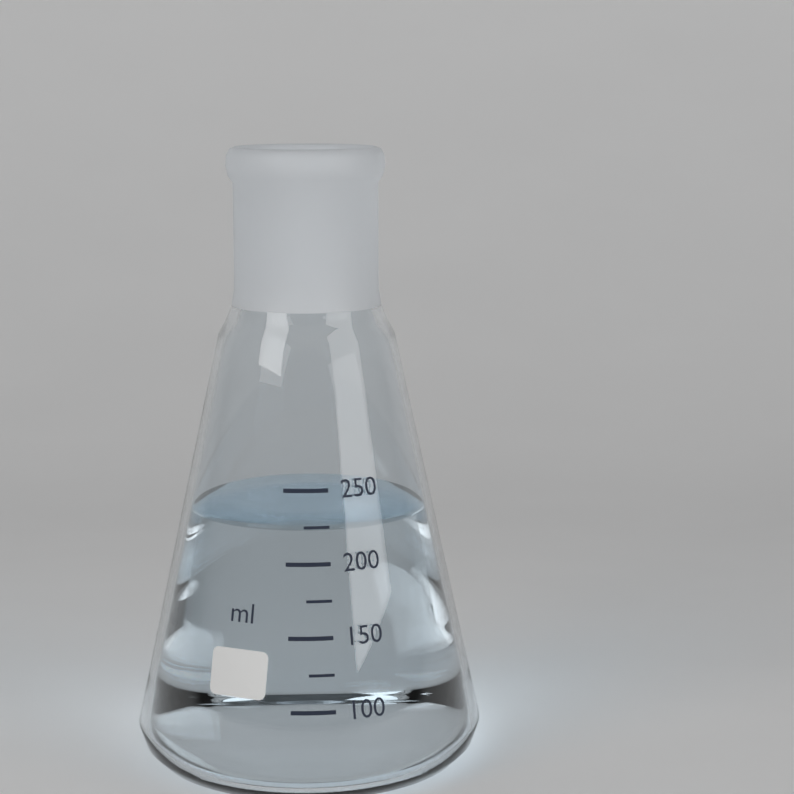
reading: 225 ml
